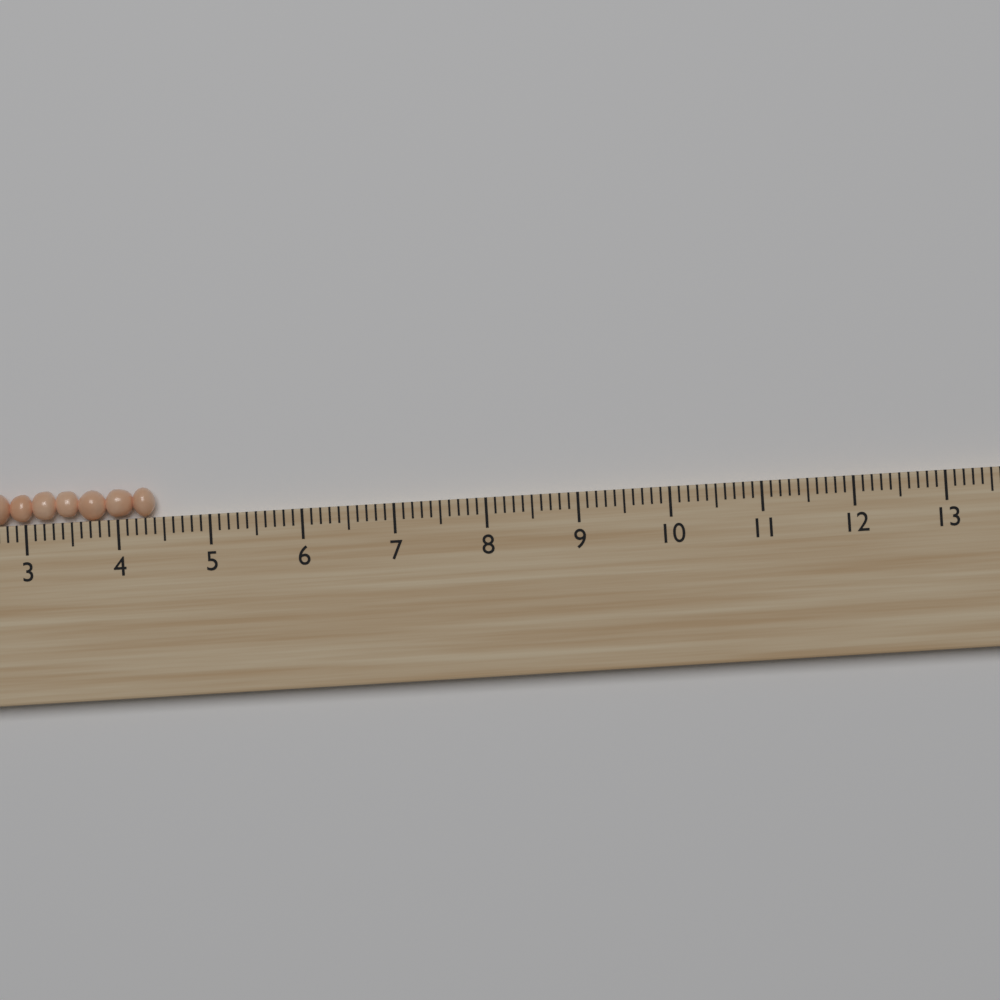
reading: 4.4 (no unit)
